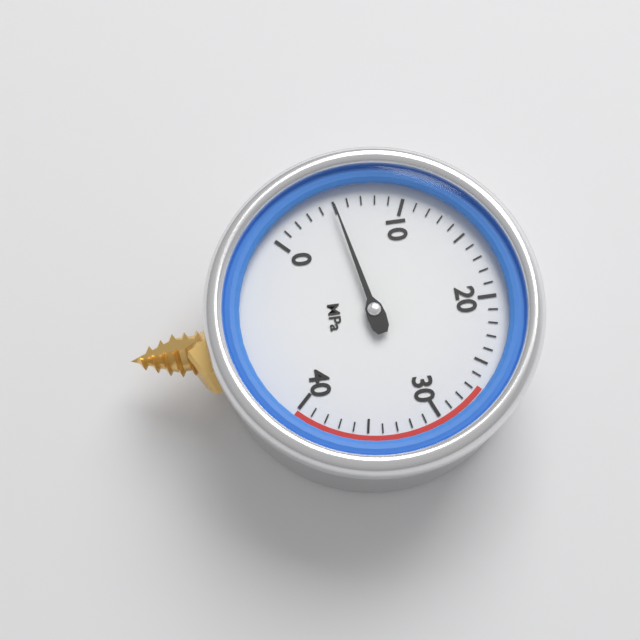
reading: 5 MPa
